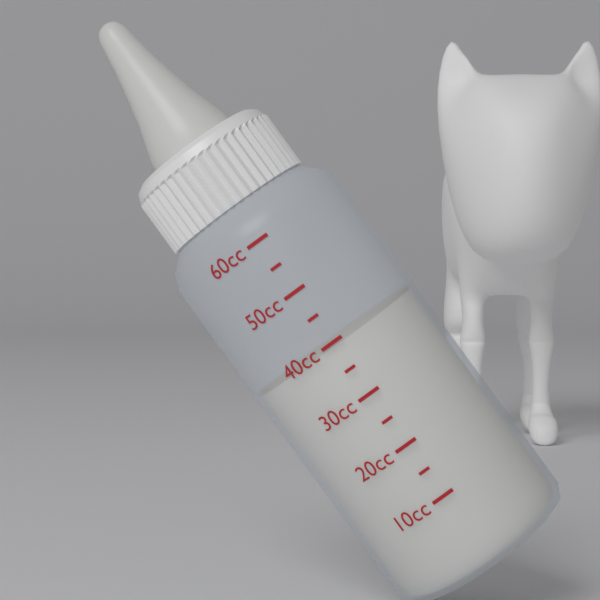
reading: 40 cc
